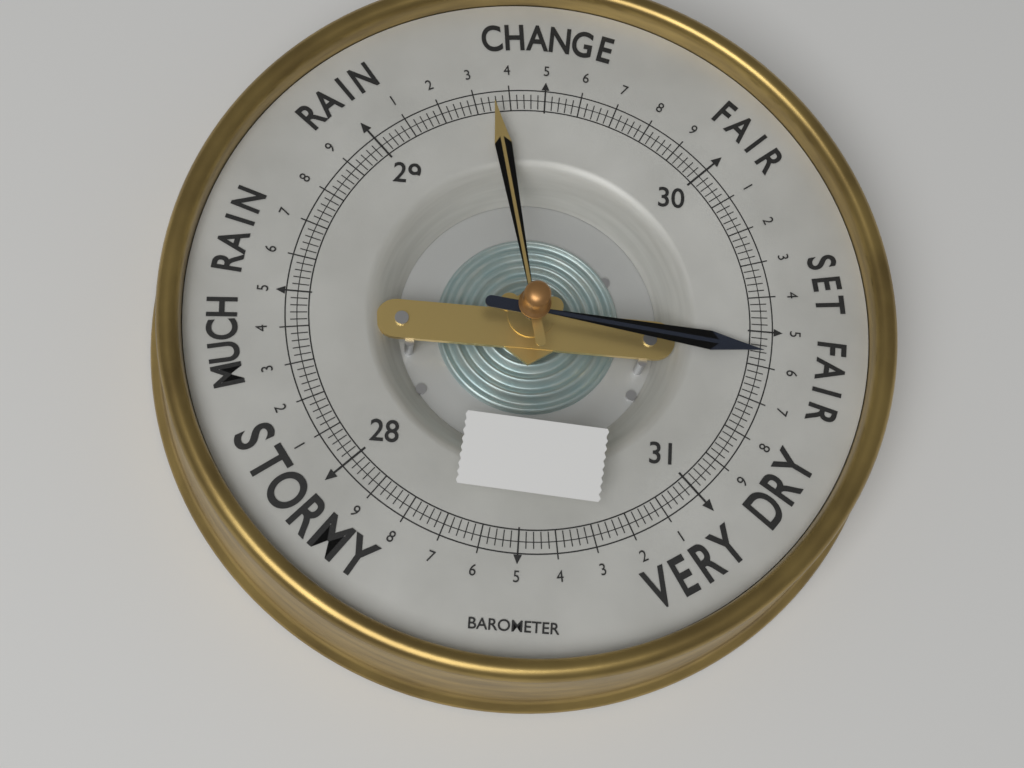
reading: 30.56 (no unit)
